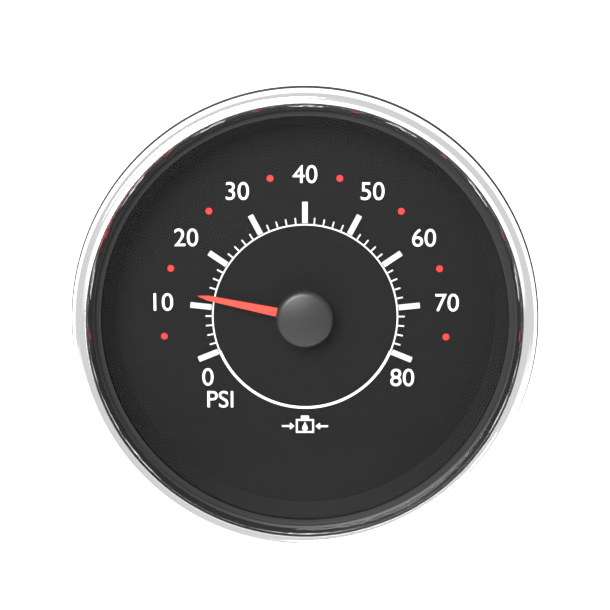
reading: 12 psi
